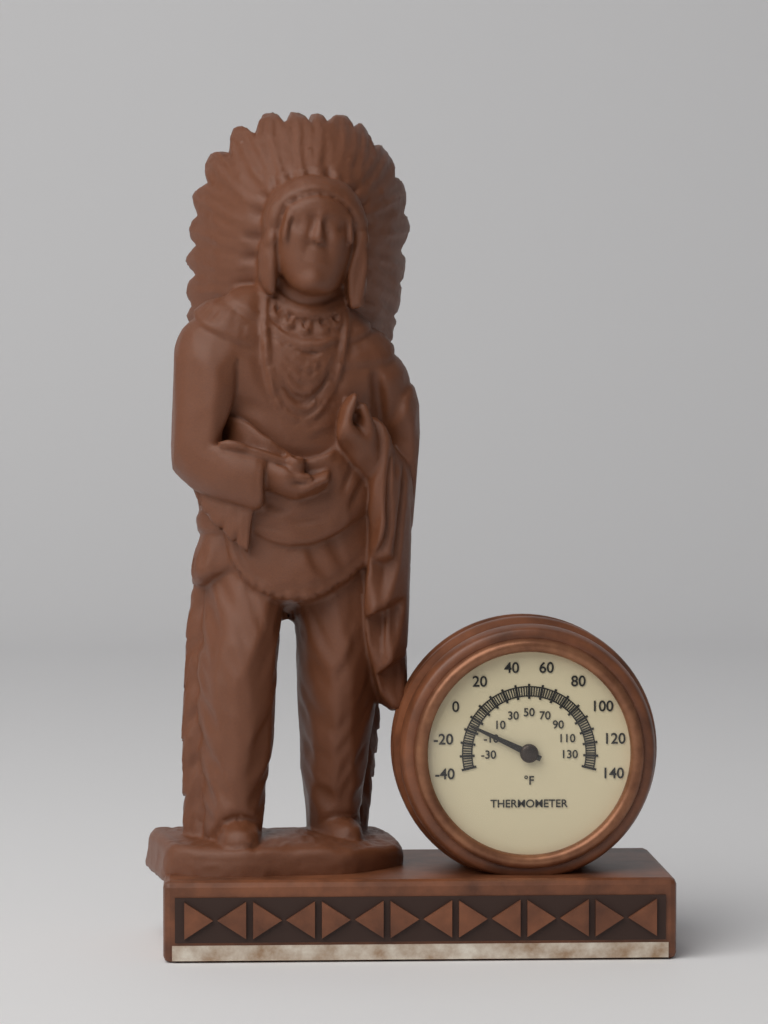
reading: -6 °F
